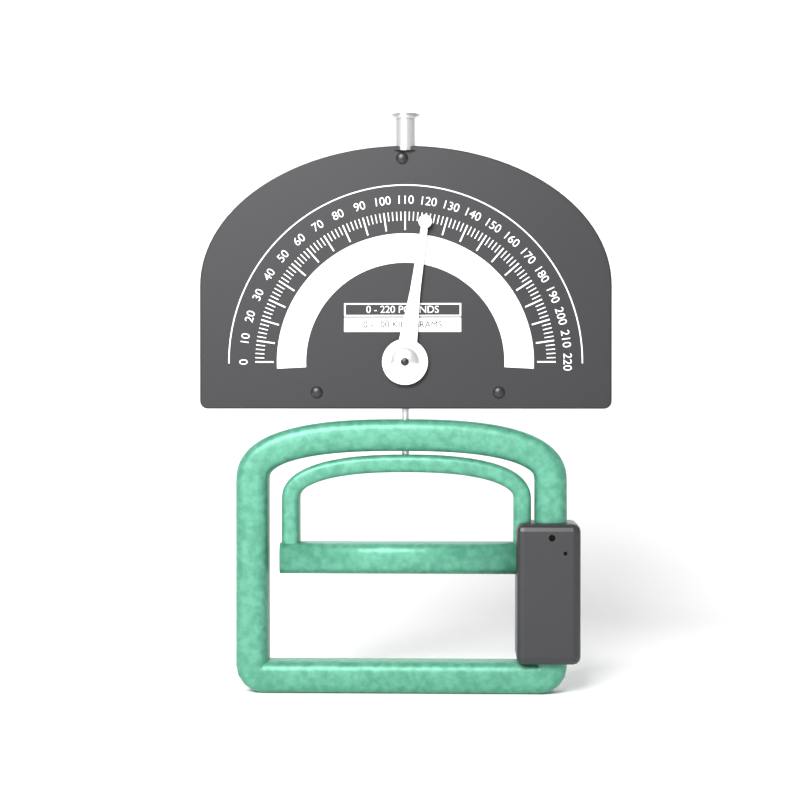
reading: 120 lb
